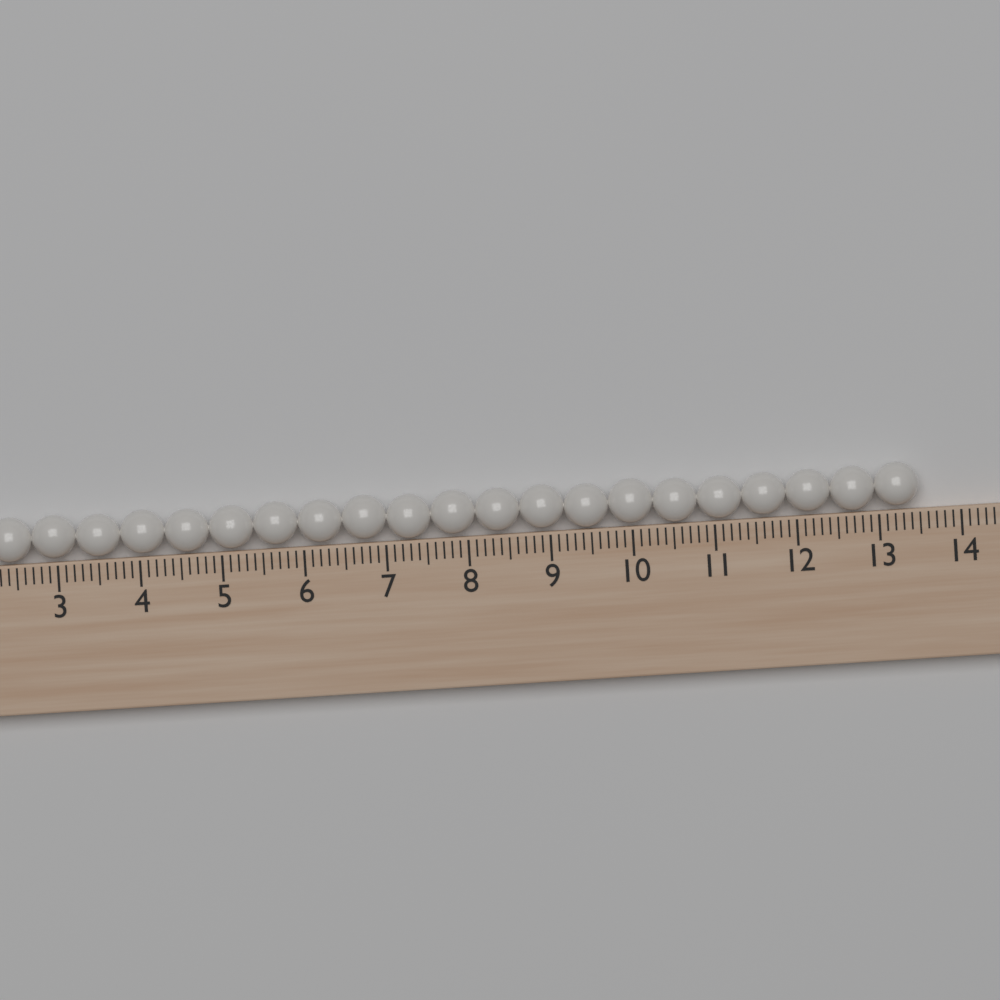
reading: 13.5 (no unit)
